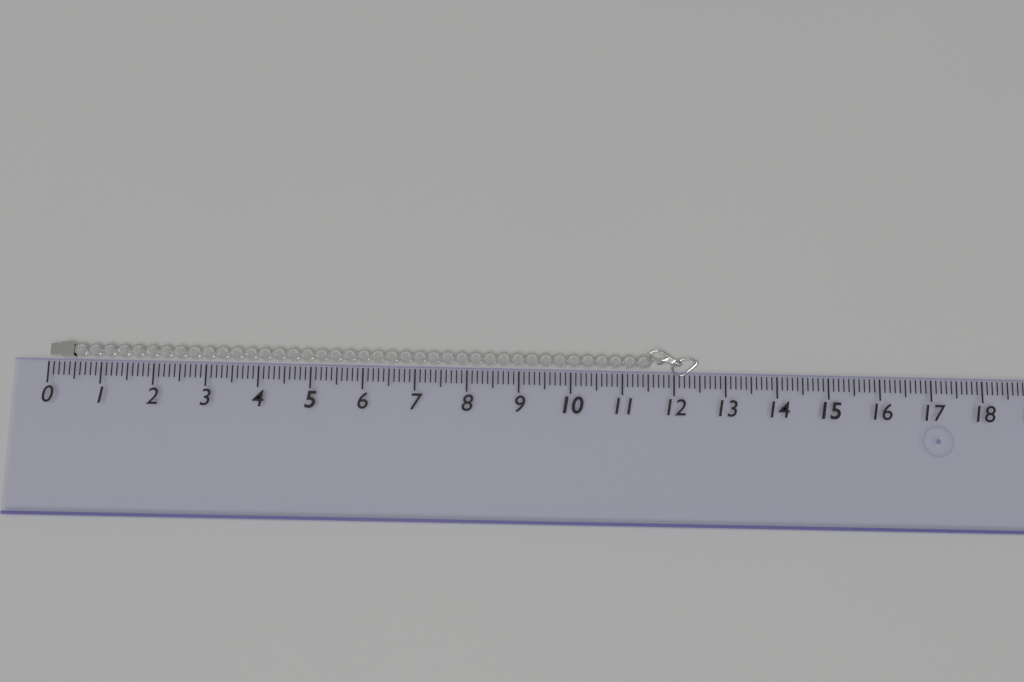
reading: 12.5 (no unit)
